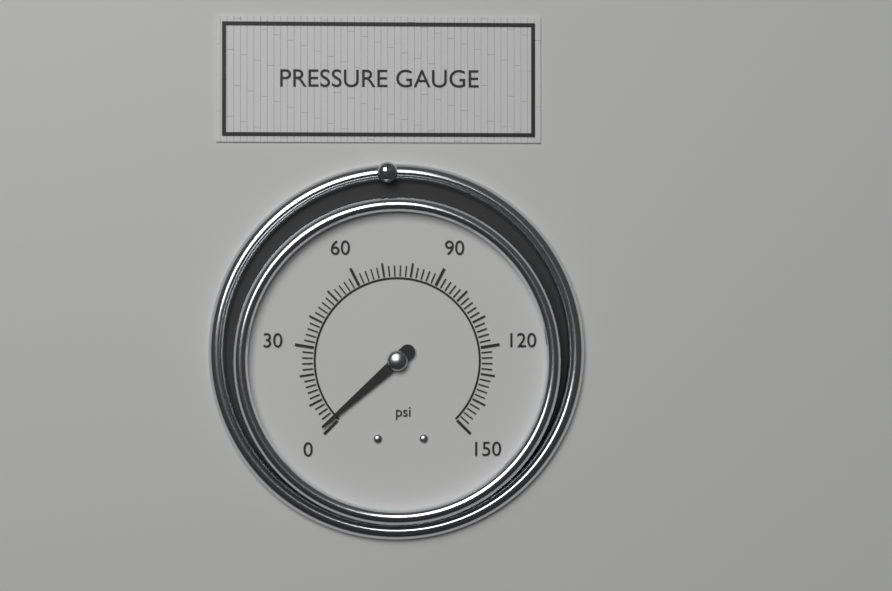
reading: 2 psi
